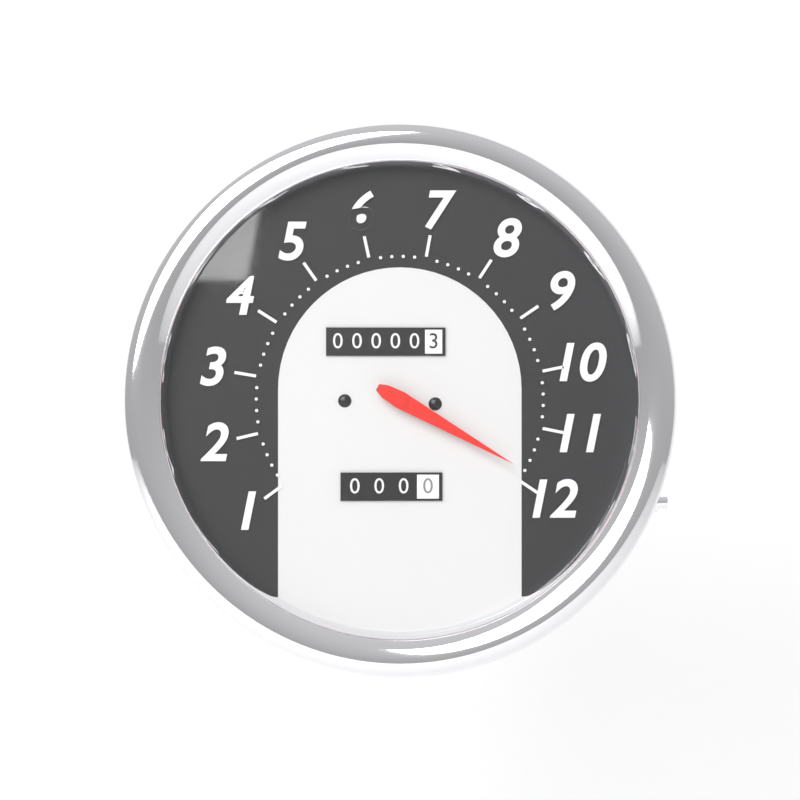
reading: 11.8 (no unit)
